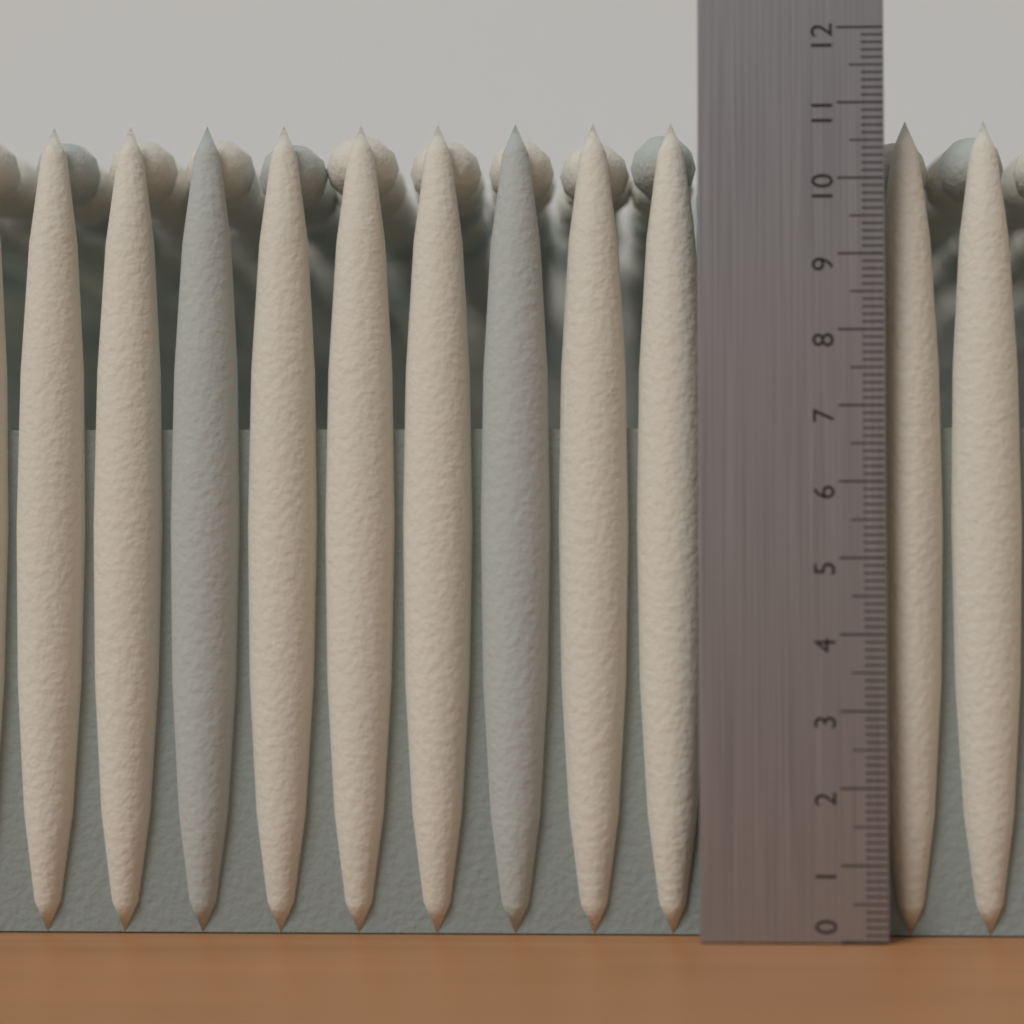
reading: 10.9 (no unit)
